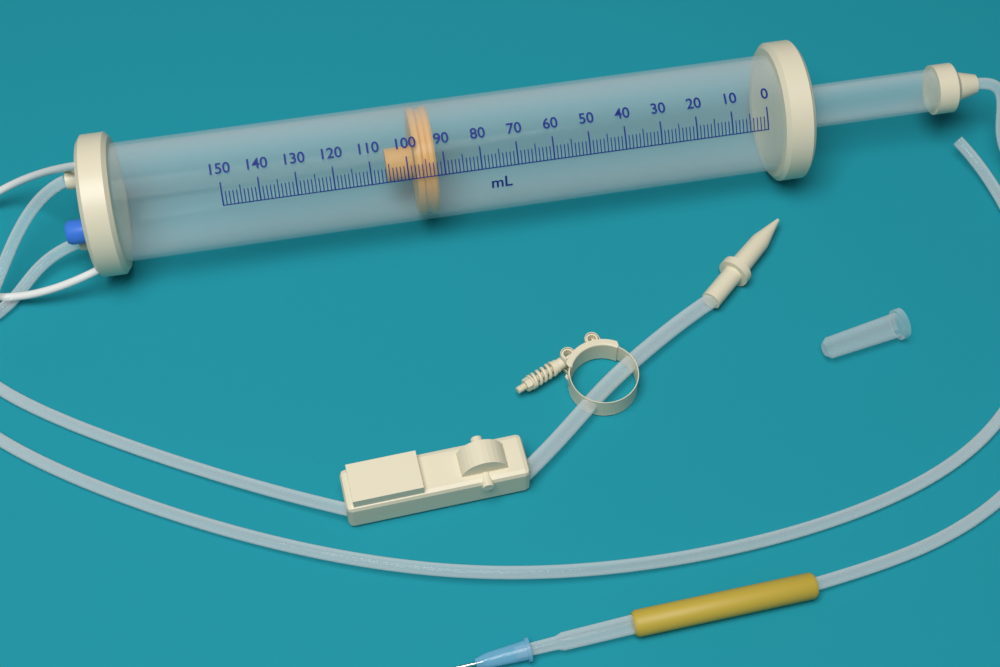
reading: 92 ml
